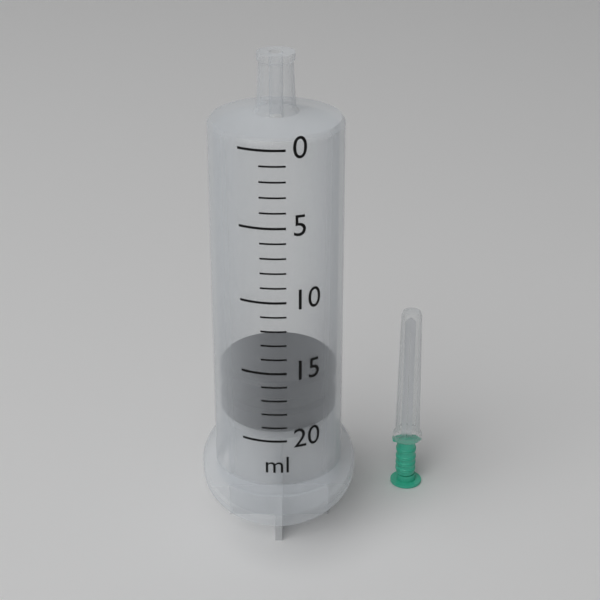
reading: 16 ml
